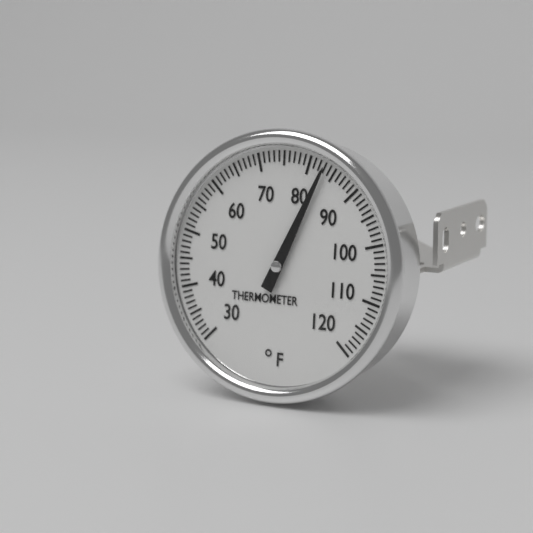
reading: 83 °F
